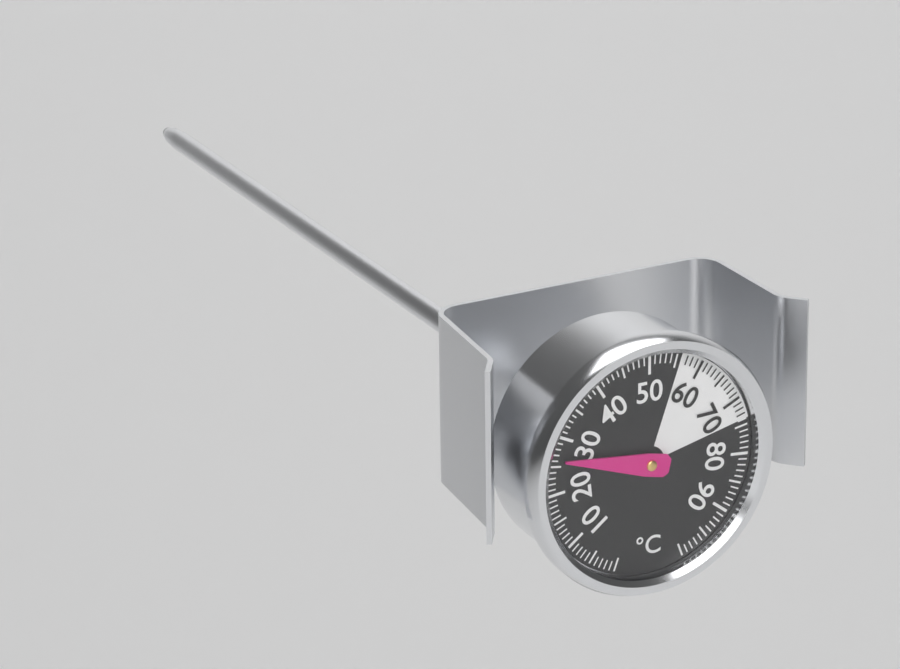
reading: 26 °C
